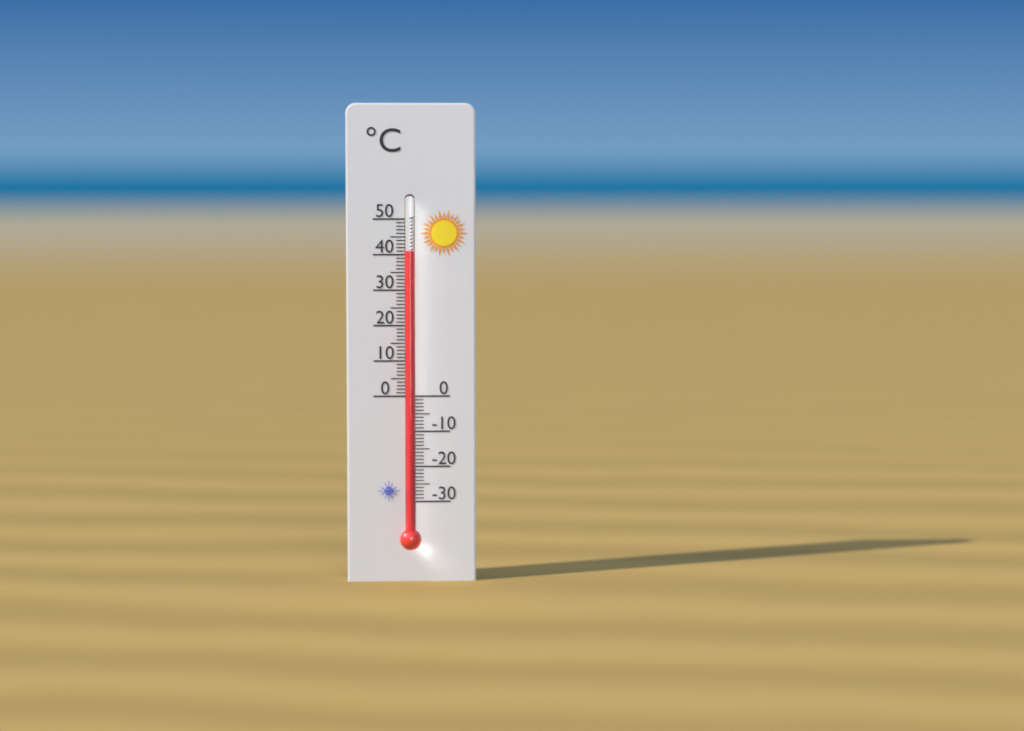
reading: 41 °C
